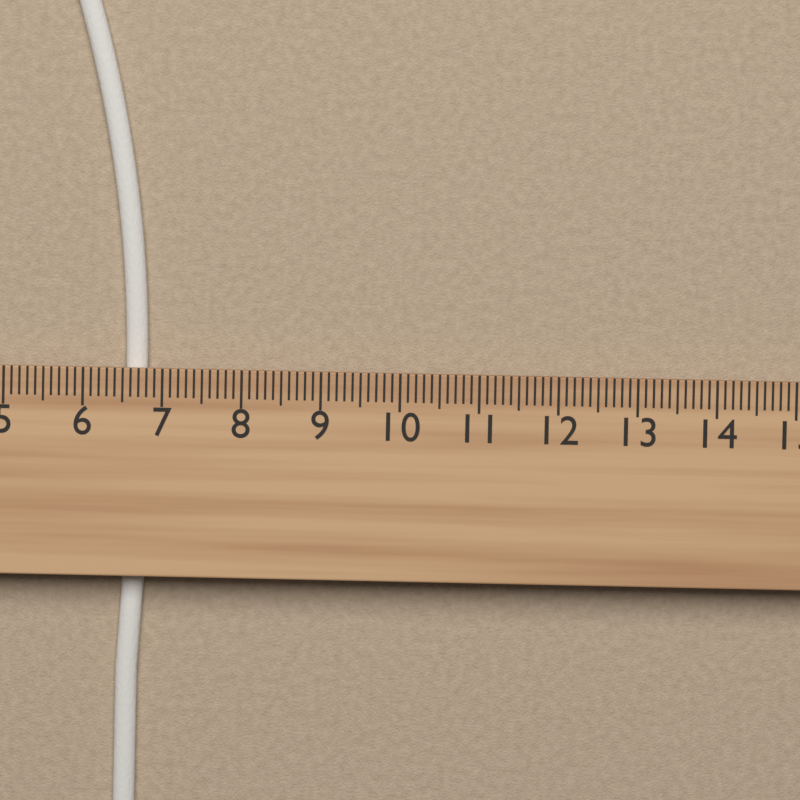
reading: 6.8 cm
